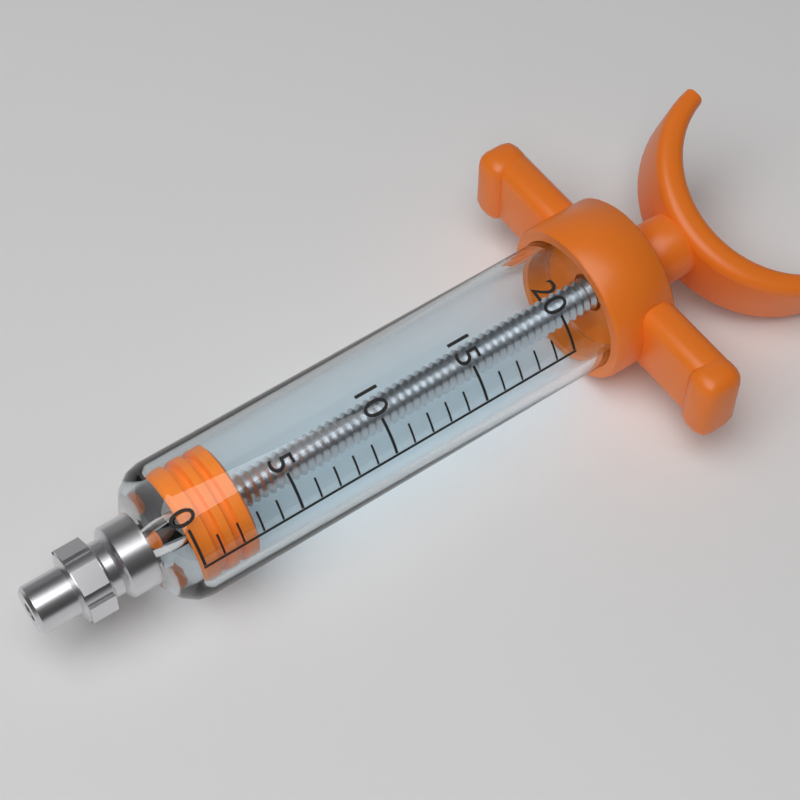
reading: 0 (no unit)
